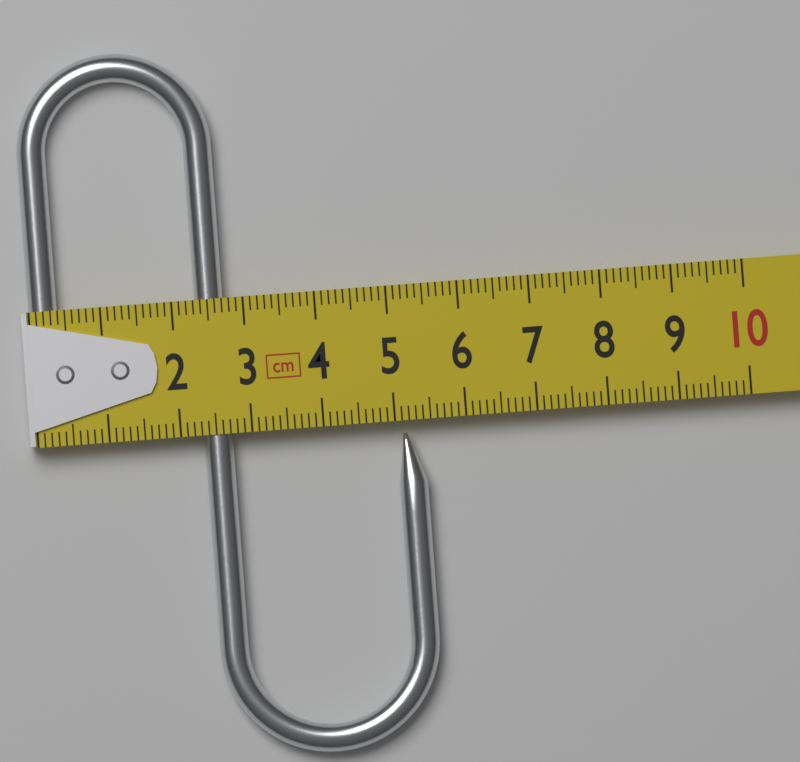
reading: 5.4 cm
